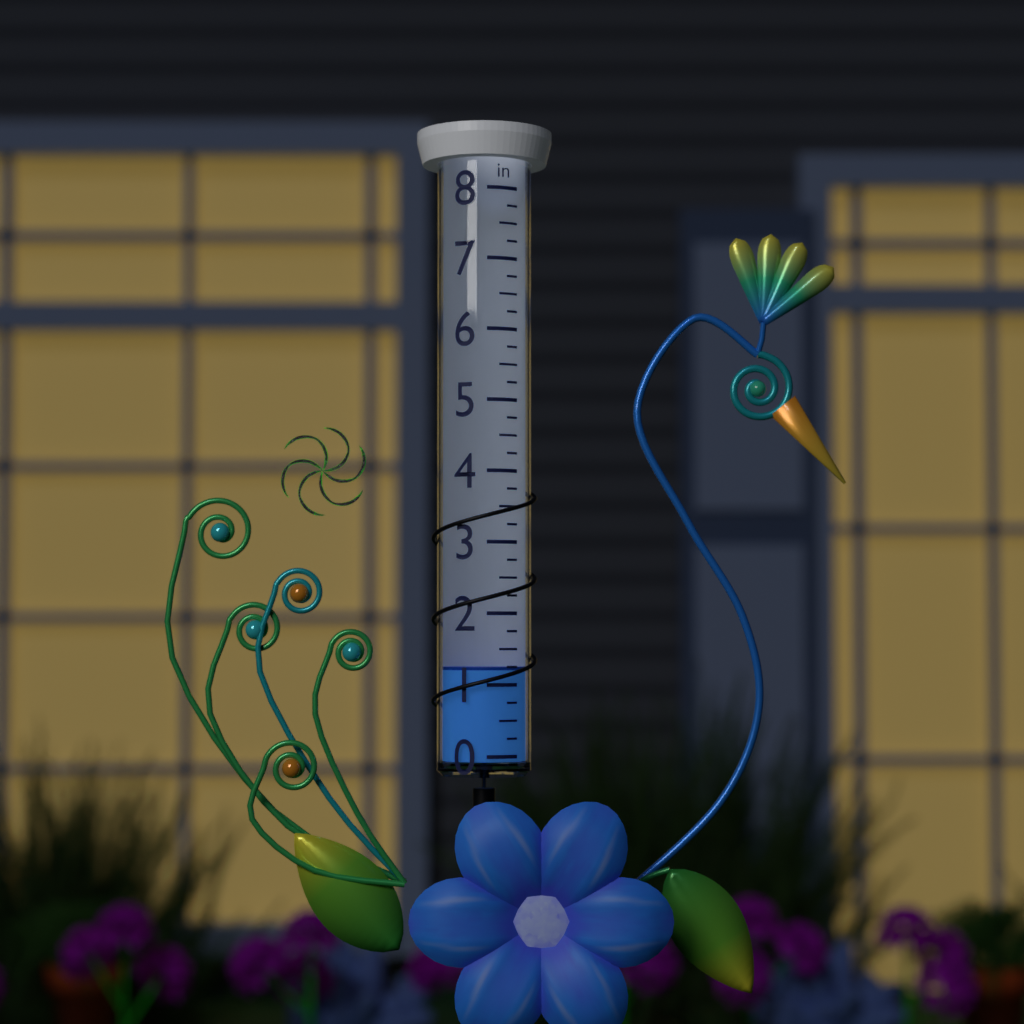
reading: 1.25 in
